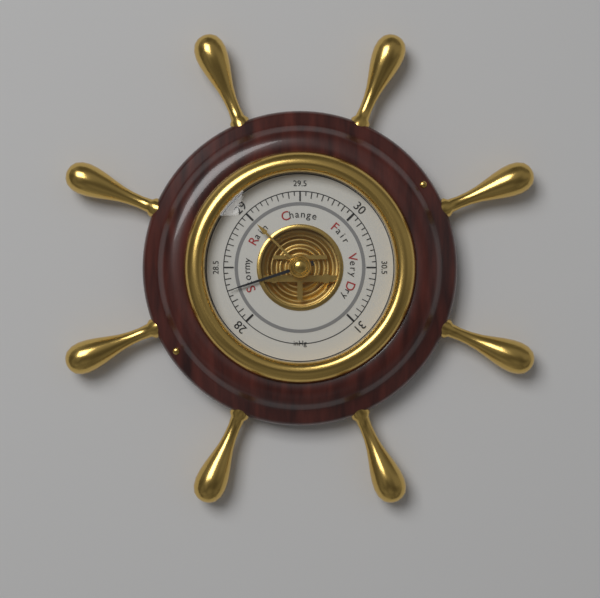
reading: 28.30 inHg
